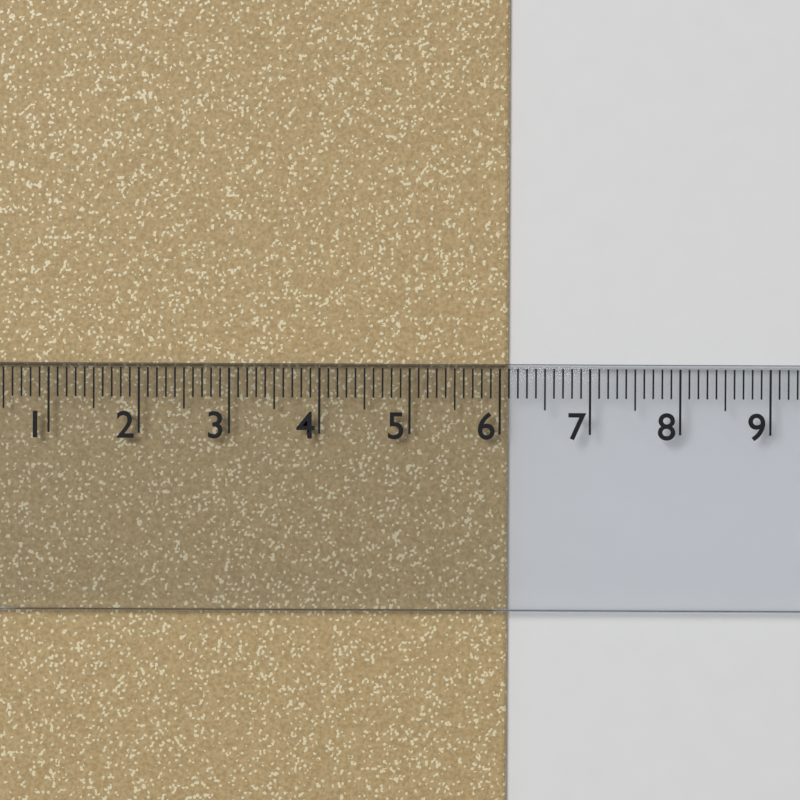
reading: 6.1 cm
